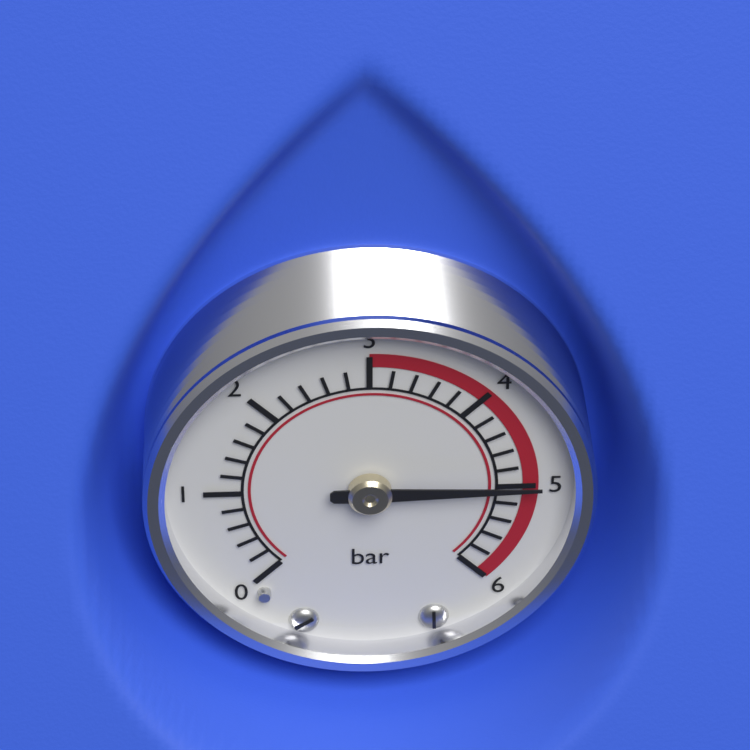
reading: 5.0 bar
